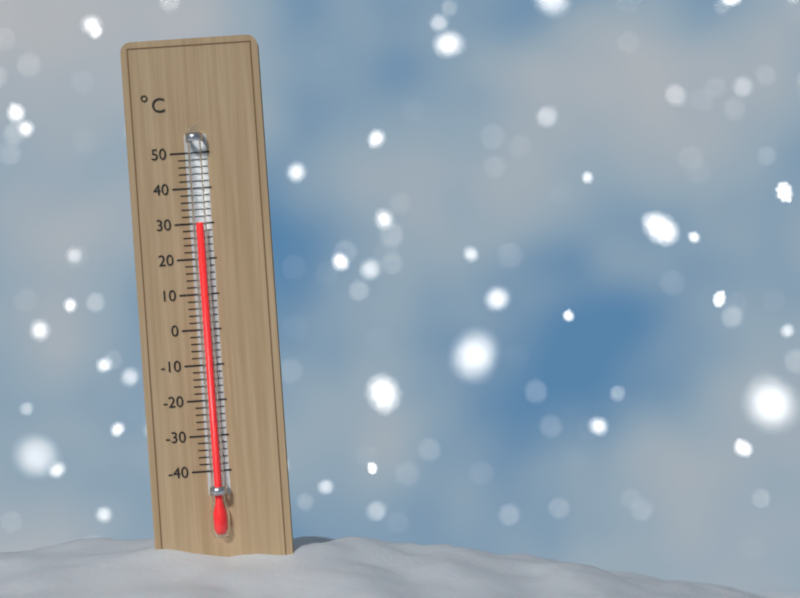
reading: 30 °C
